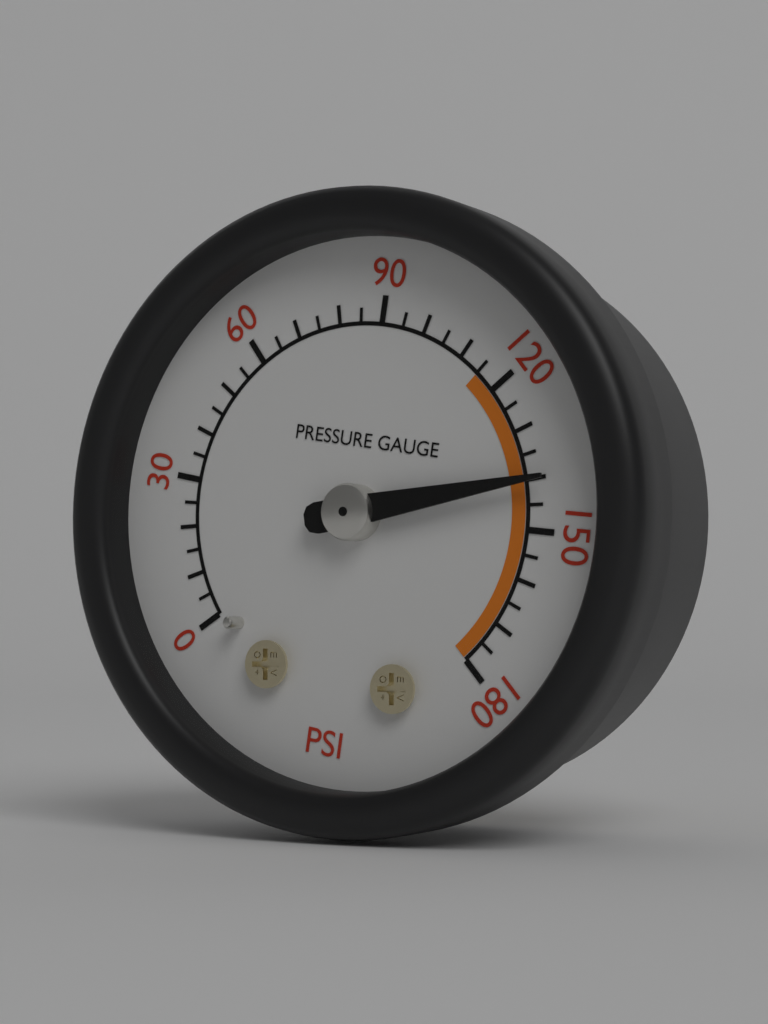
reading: 140 psi
